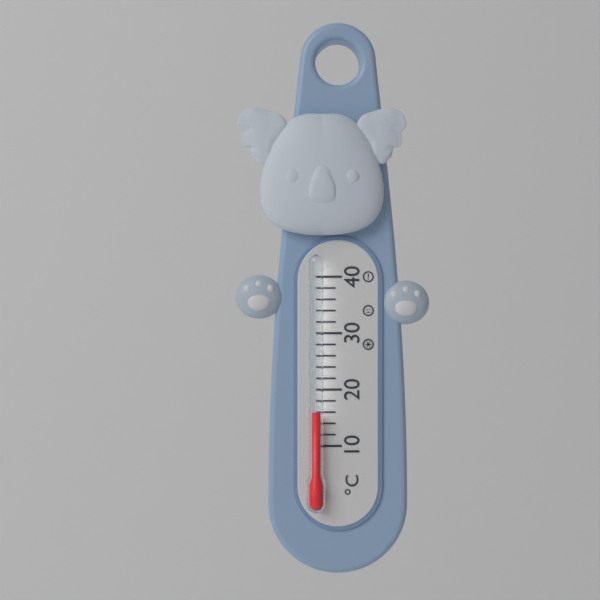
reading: 16 °C
